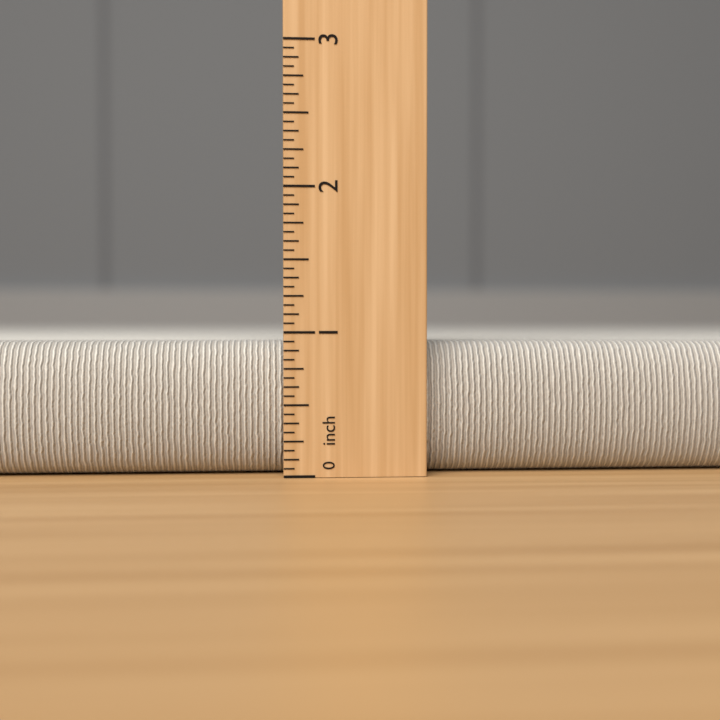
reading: 0.9375 inch
